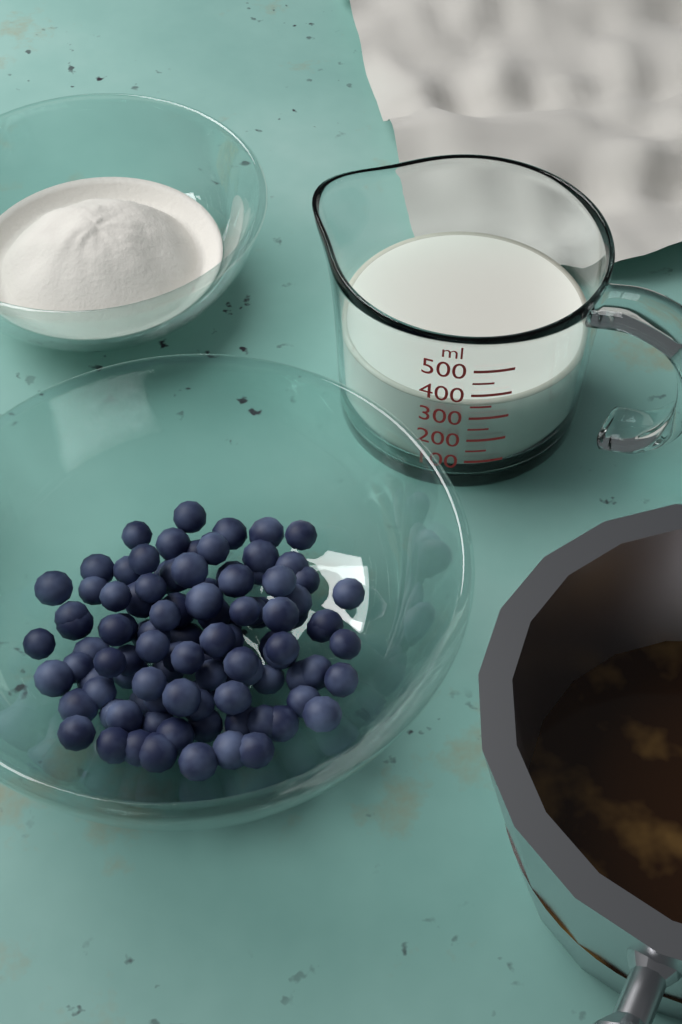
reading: 350 ml
